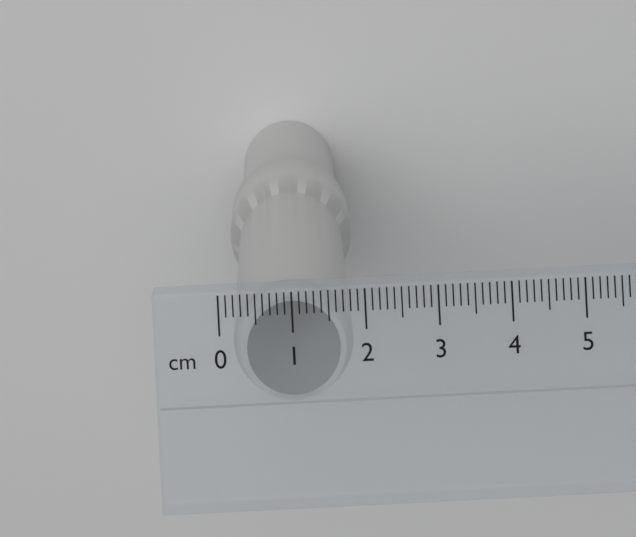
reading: 2.0 cm
